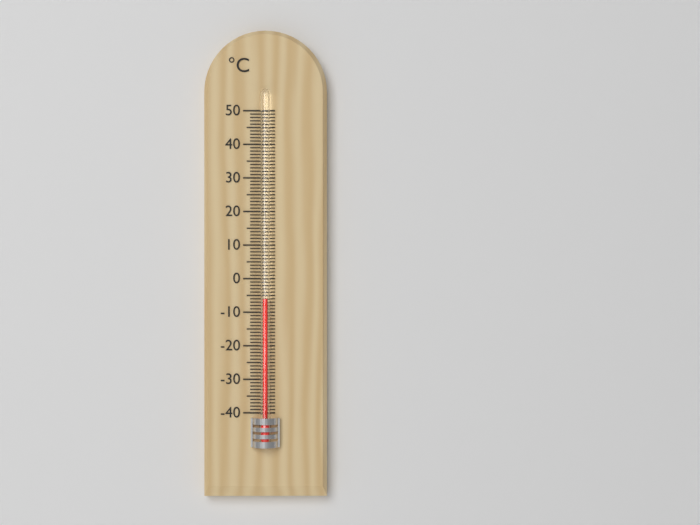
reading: -6 °C
